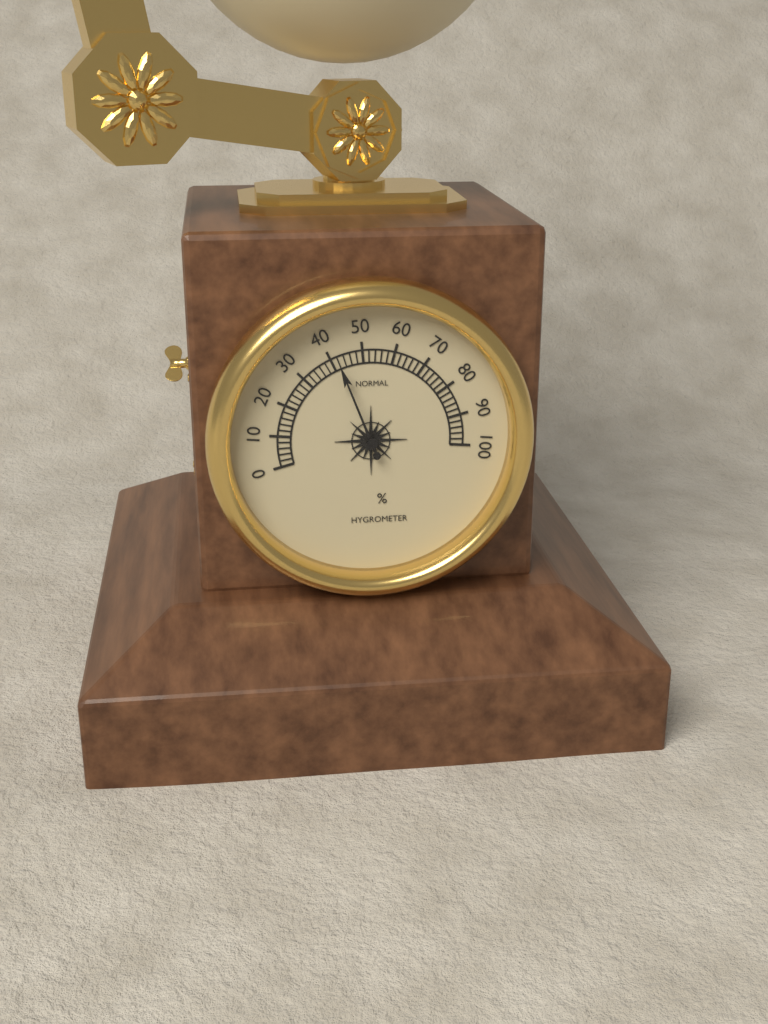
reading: 42 %
